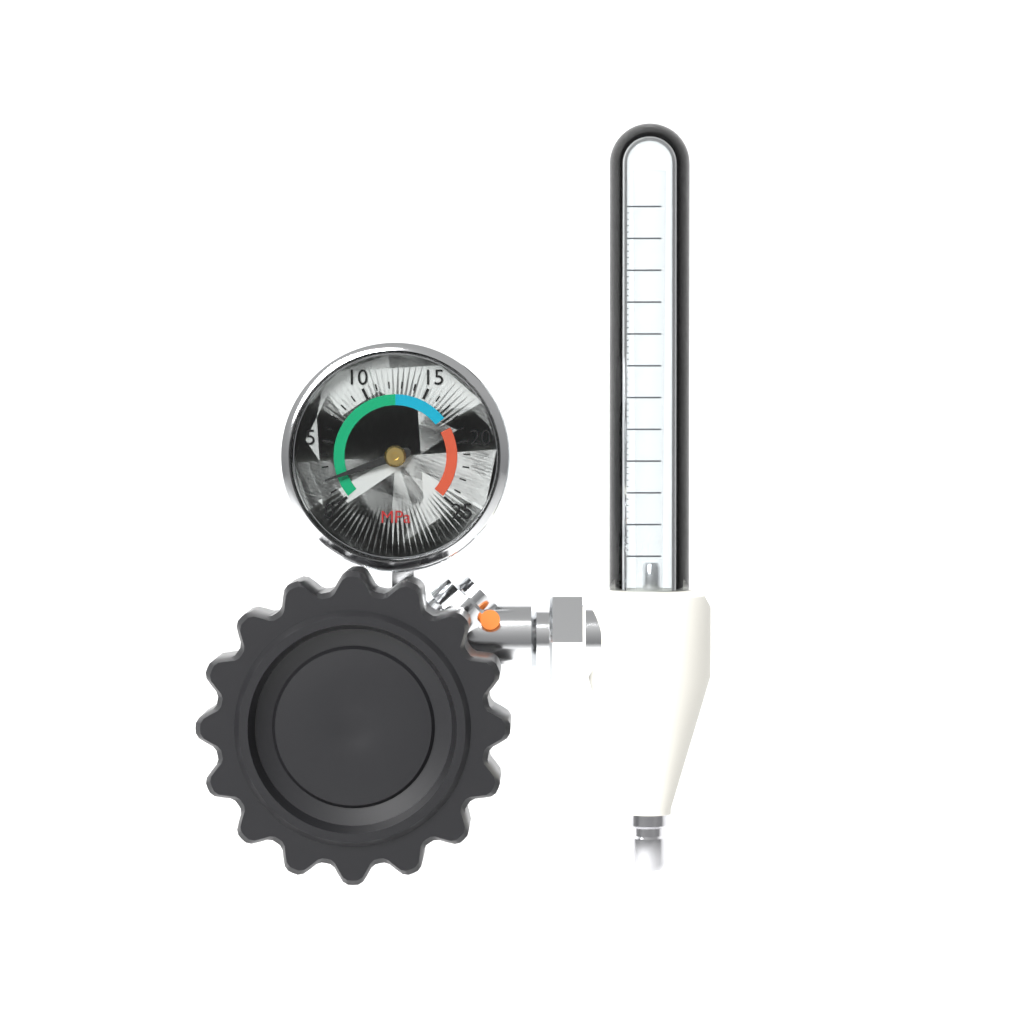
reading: 2 MPa
